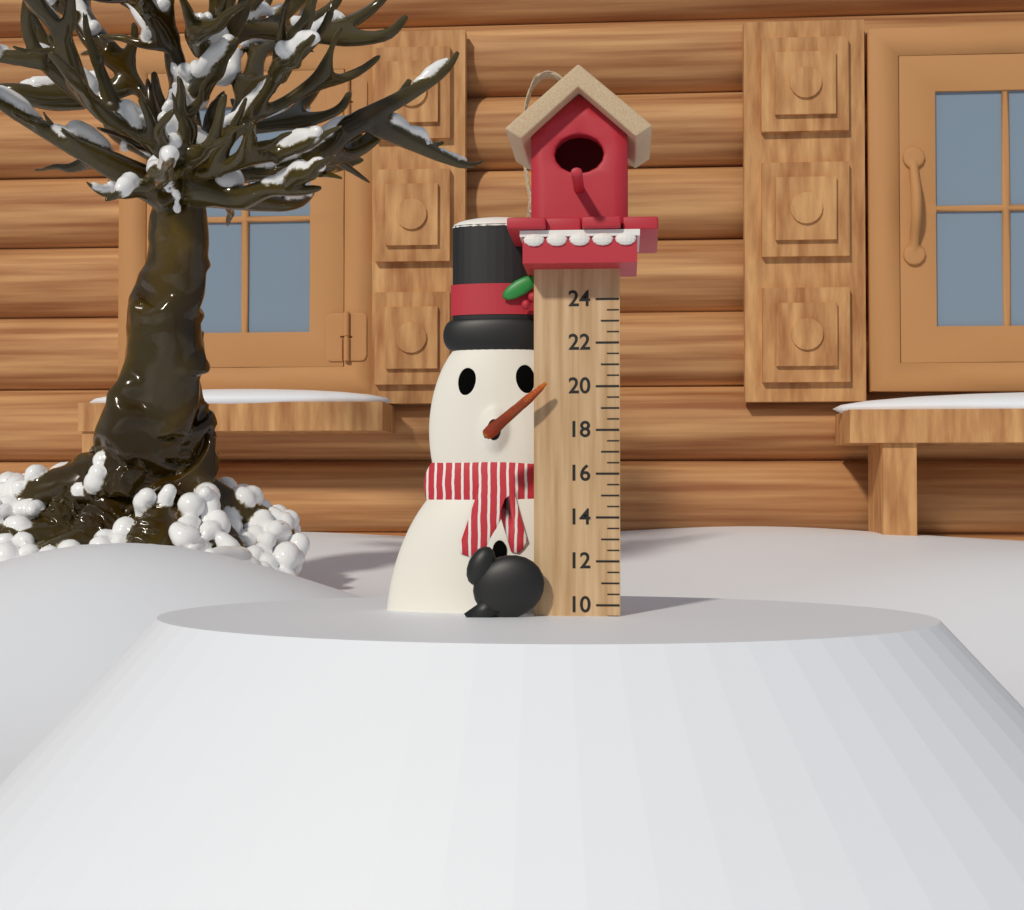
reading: 9.5 (no unit)
